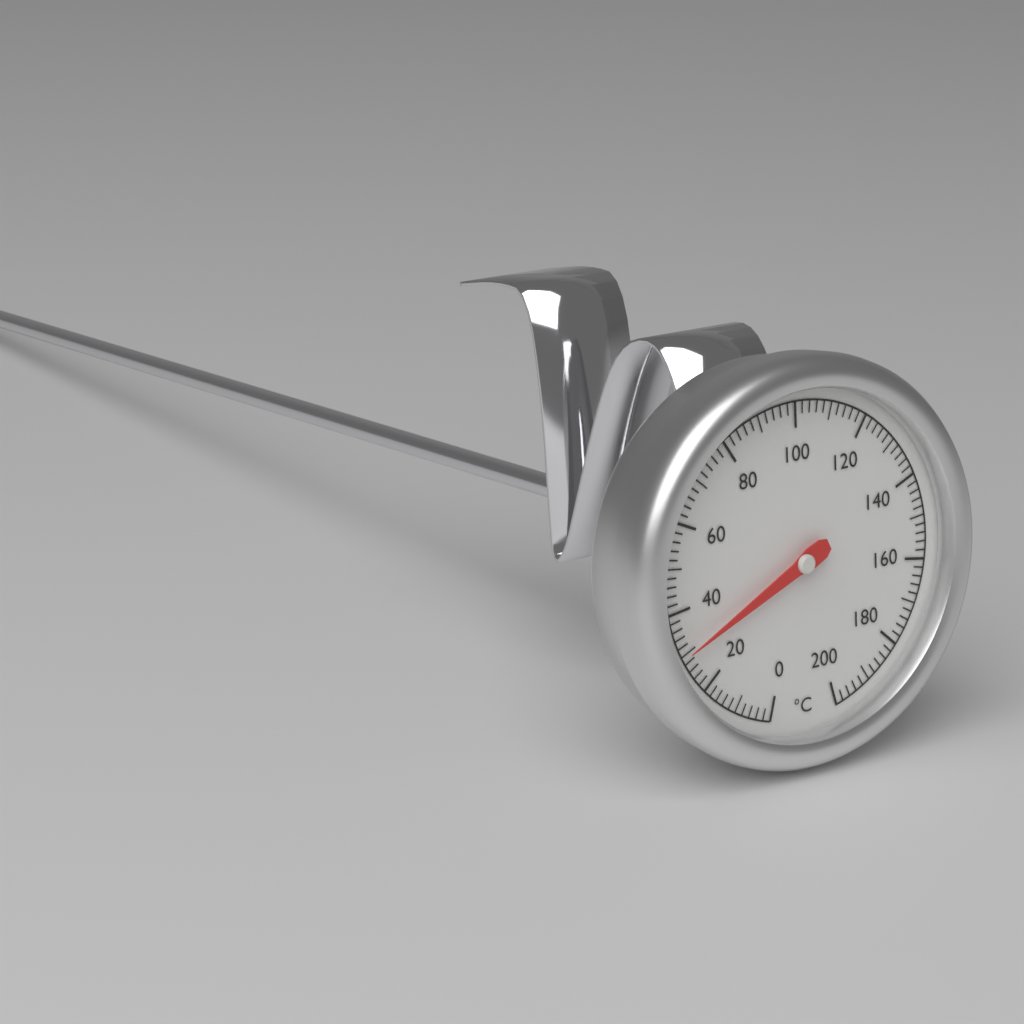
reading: 30 °C
